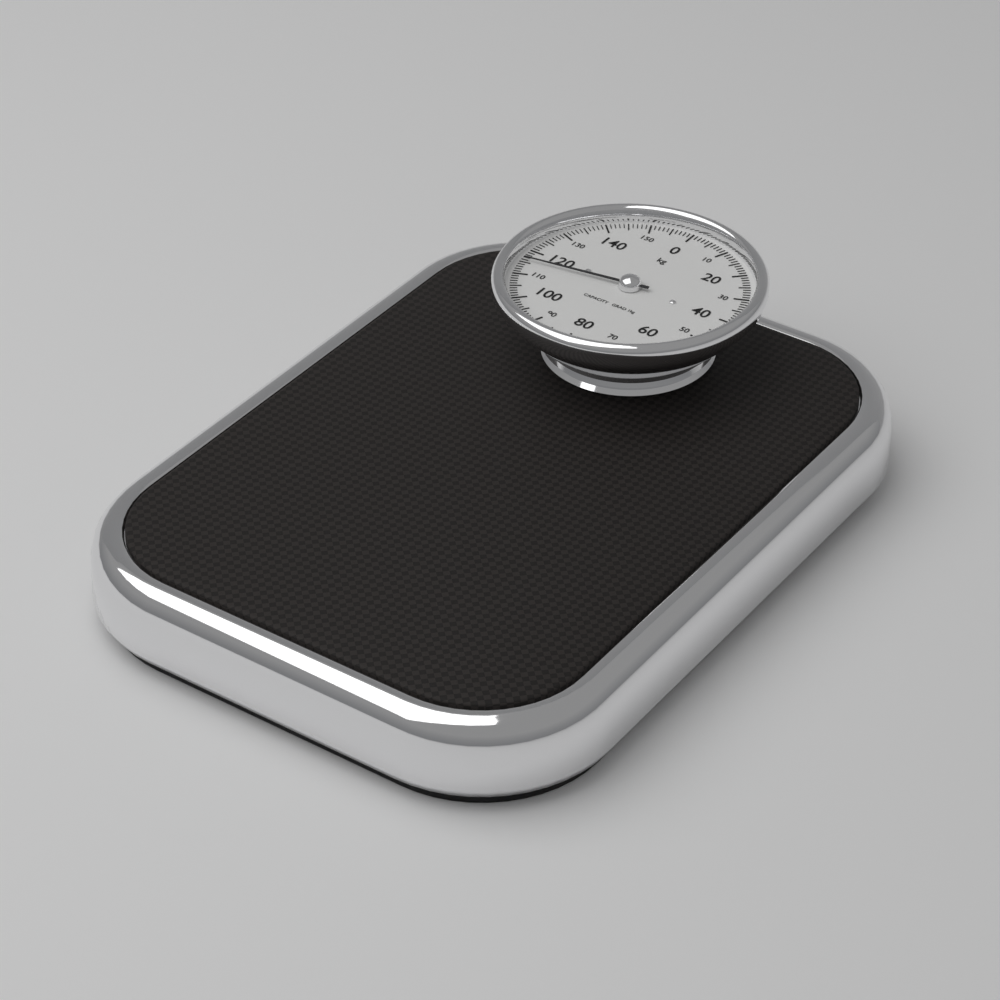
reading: 116 kg
